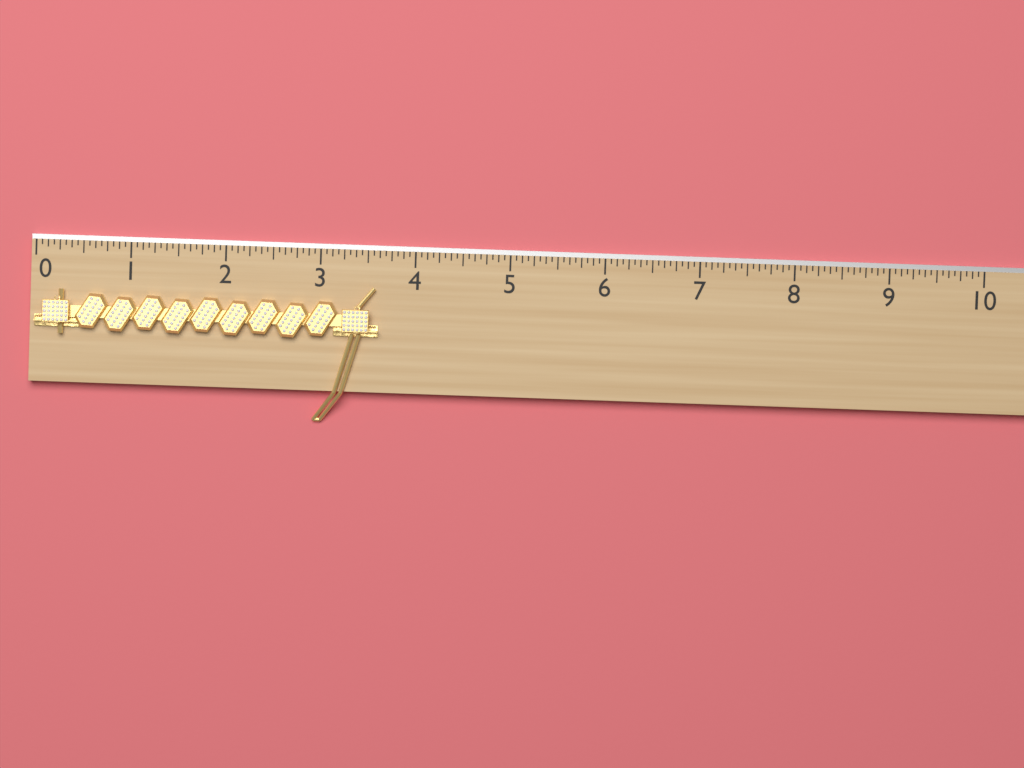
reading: 3.6250 (no unit)
